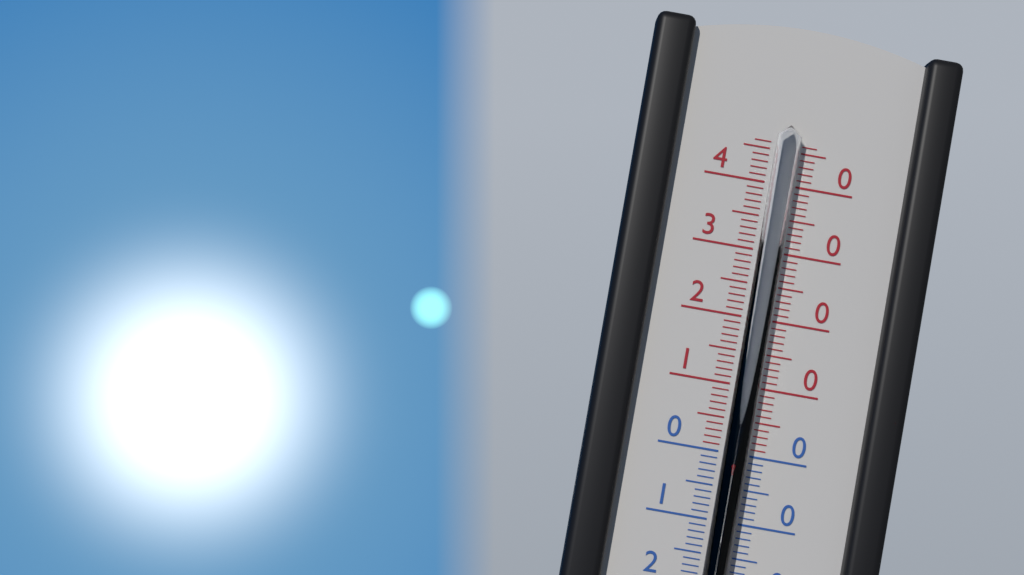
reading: -1 °C
